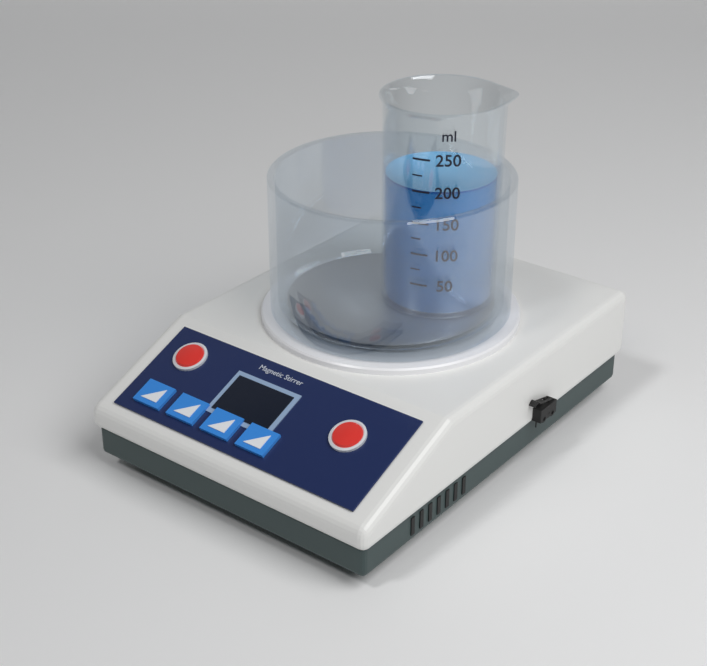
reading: 200 ml
